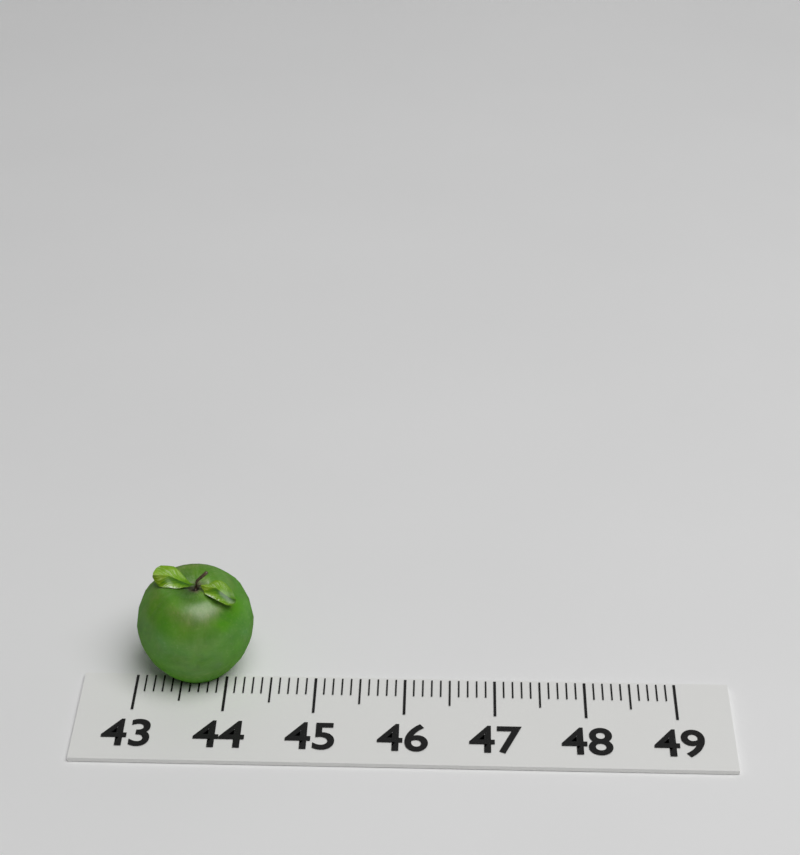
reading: 44.3 (no unit)
